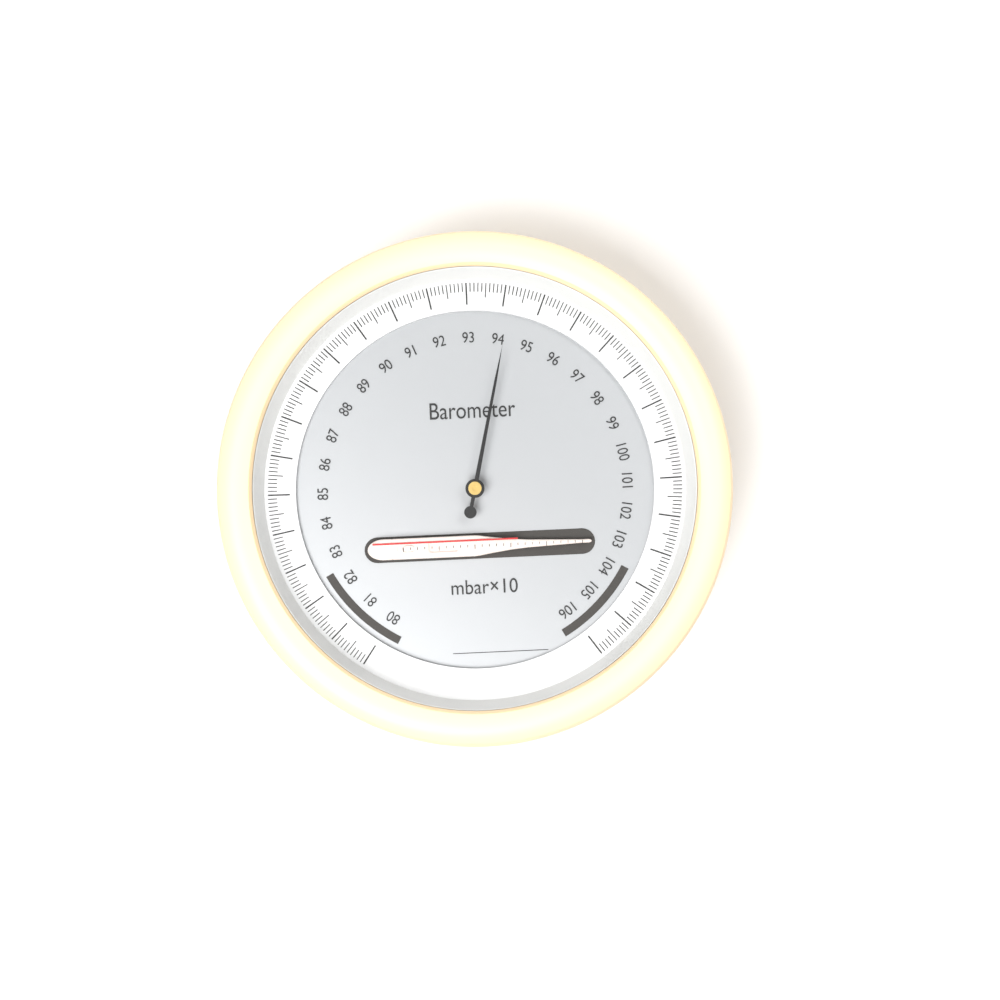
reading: 94.2 mbar×10
